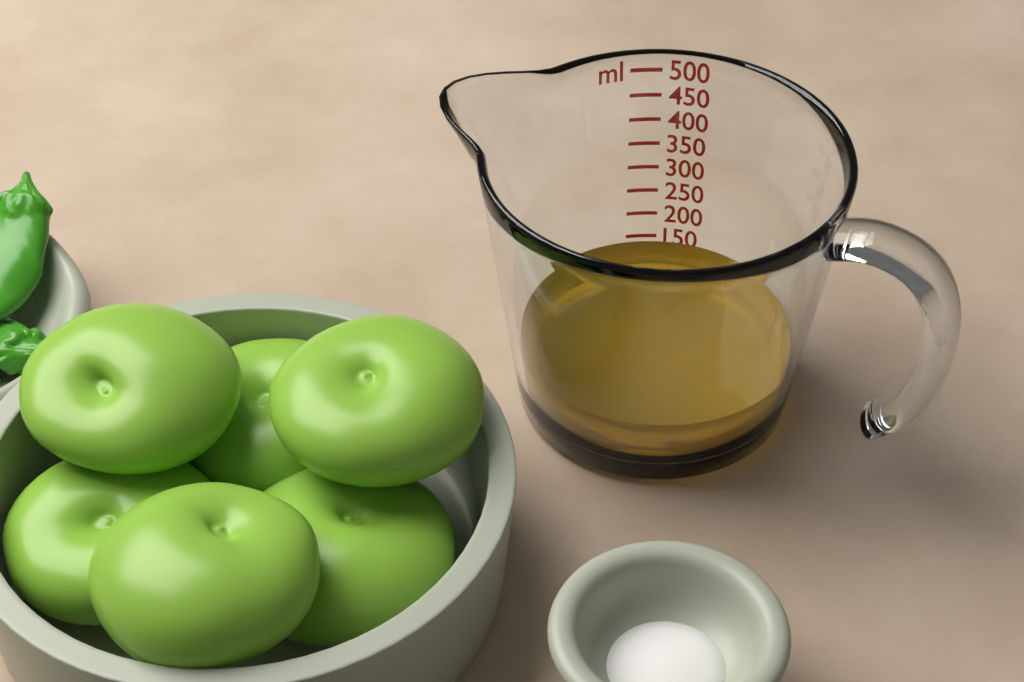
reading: 150 ml
